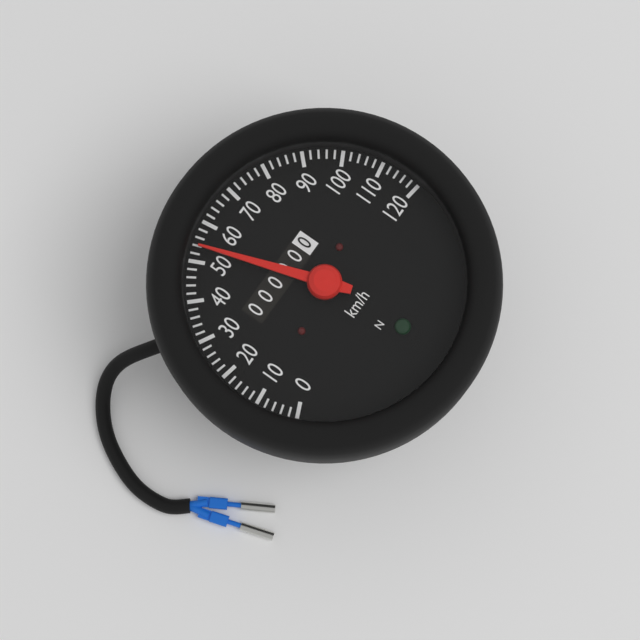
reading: 54 km/h
